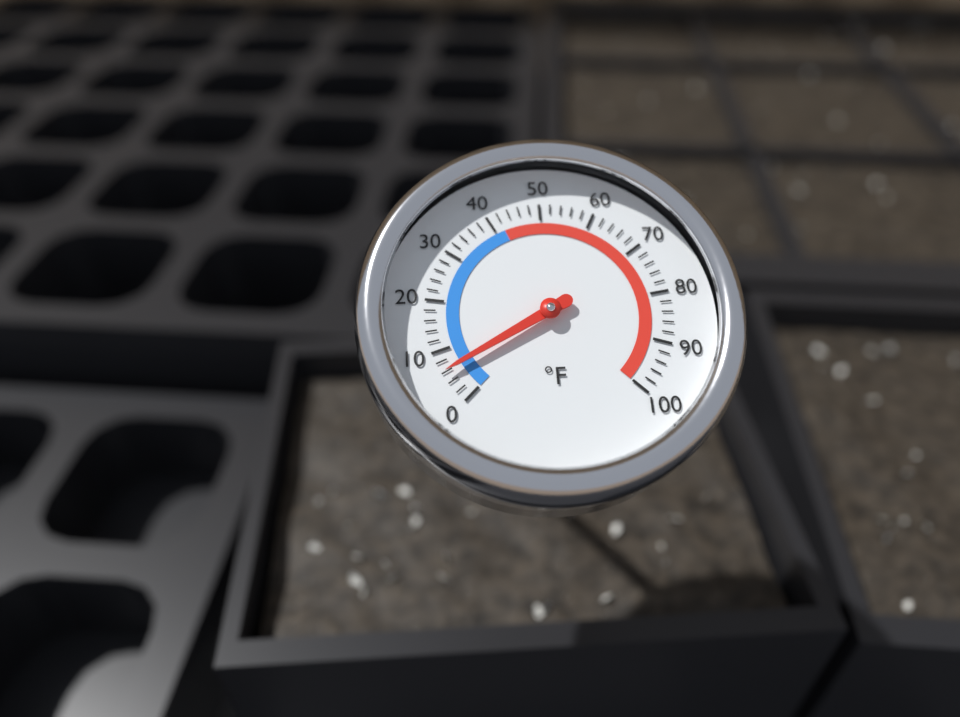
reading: 6 °F
